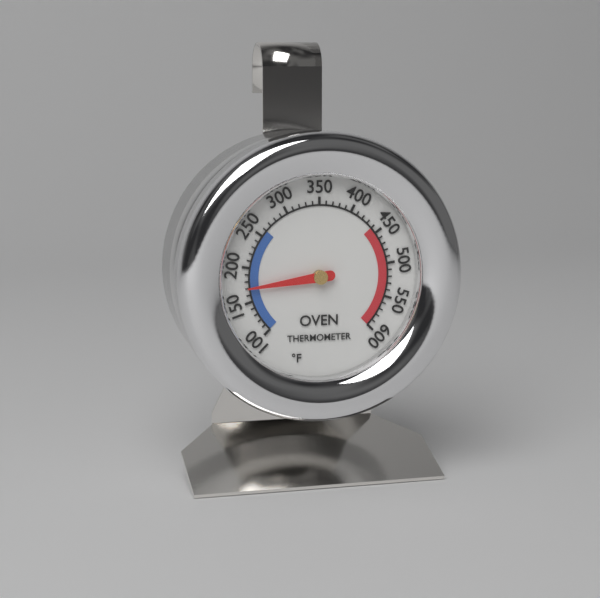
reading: 170 °F
